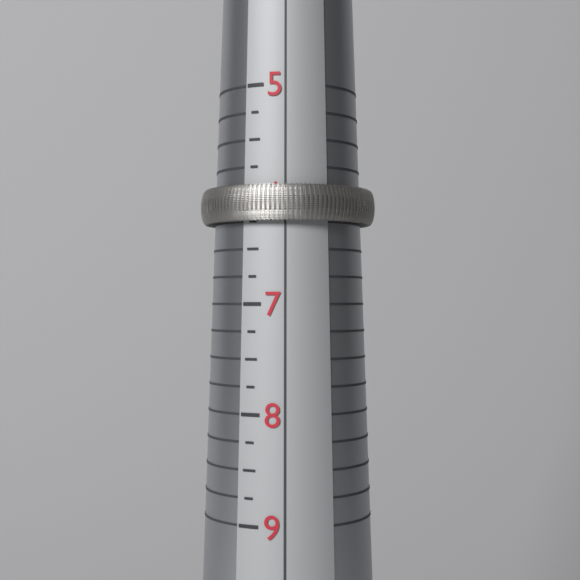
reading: 6.25 (no unit)
